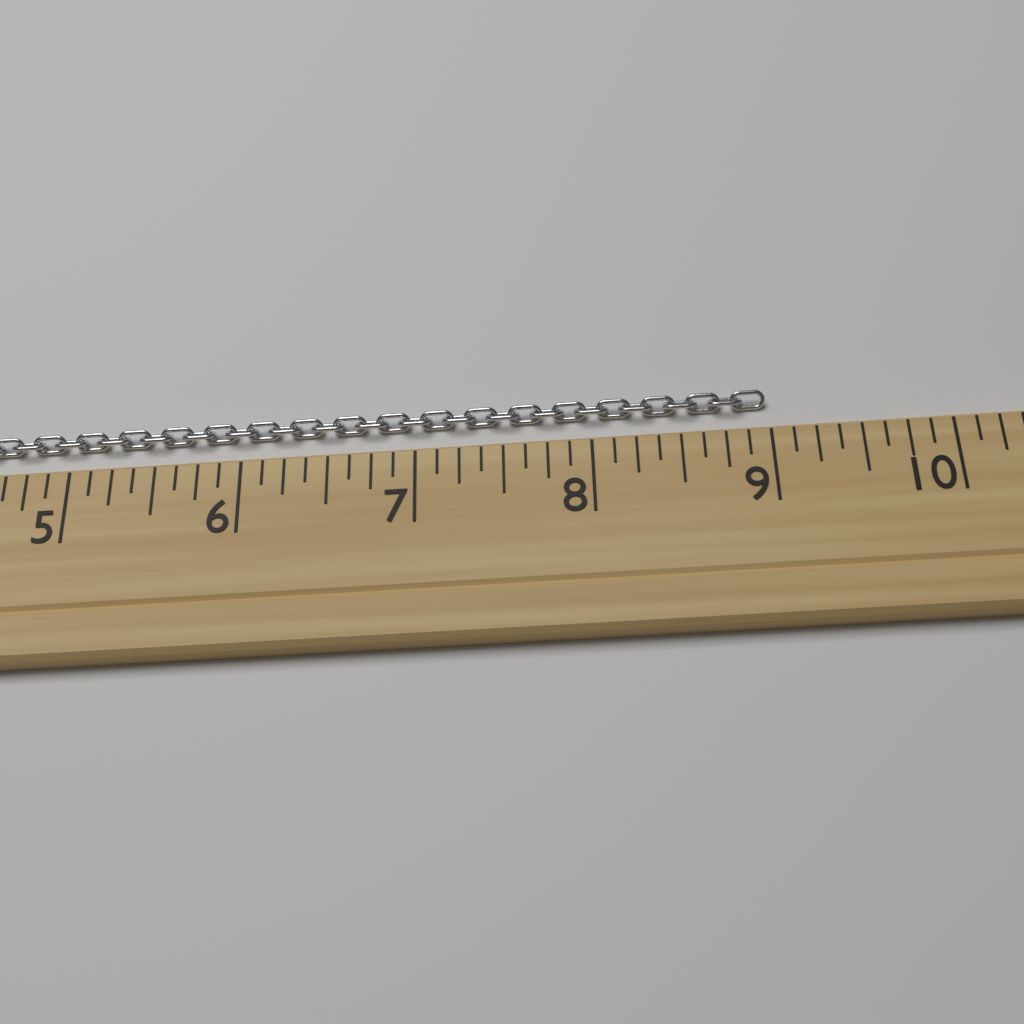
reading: 9.000 (no unit)
